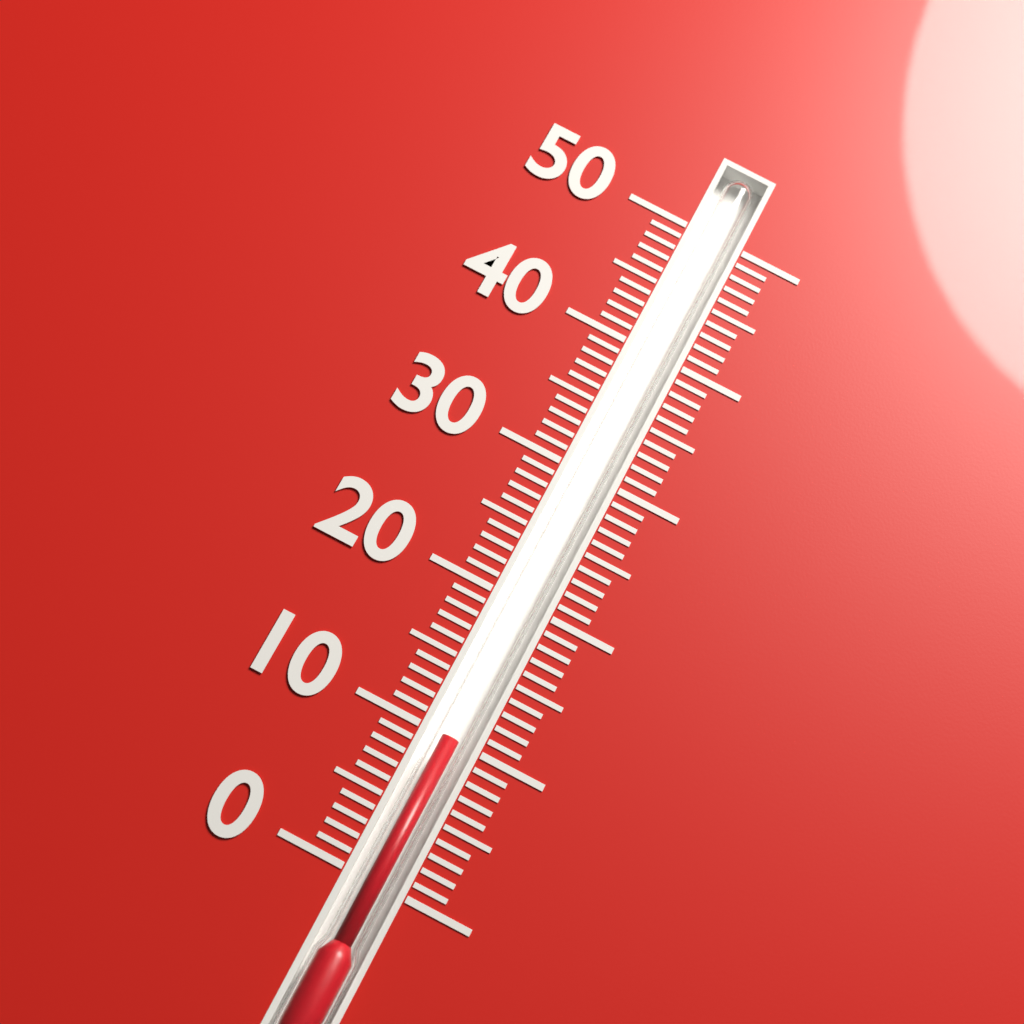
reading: 10 (no unit)
